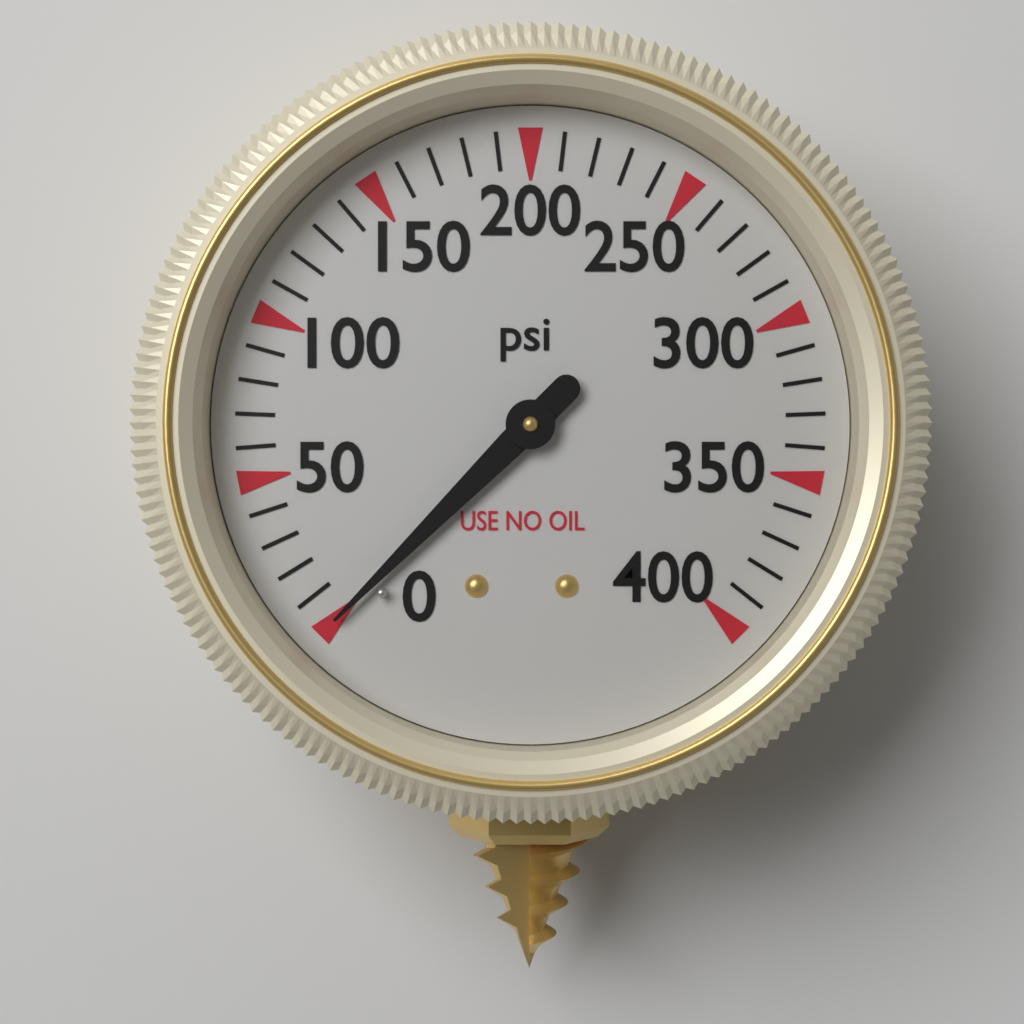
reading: 0 psi
